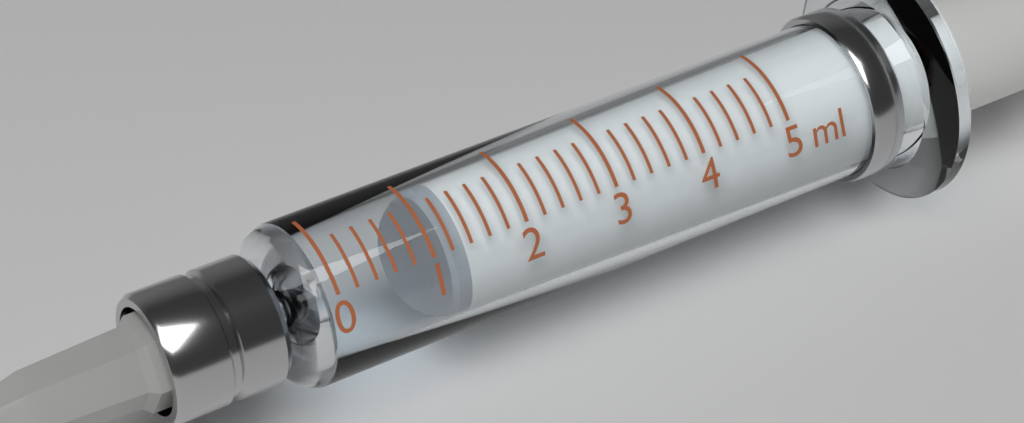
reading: 1.2 ml
